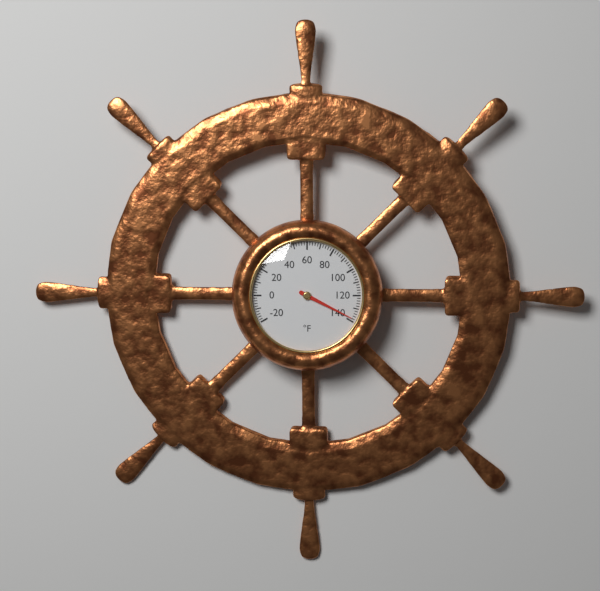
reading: 138 °F
